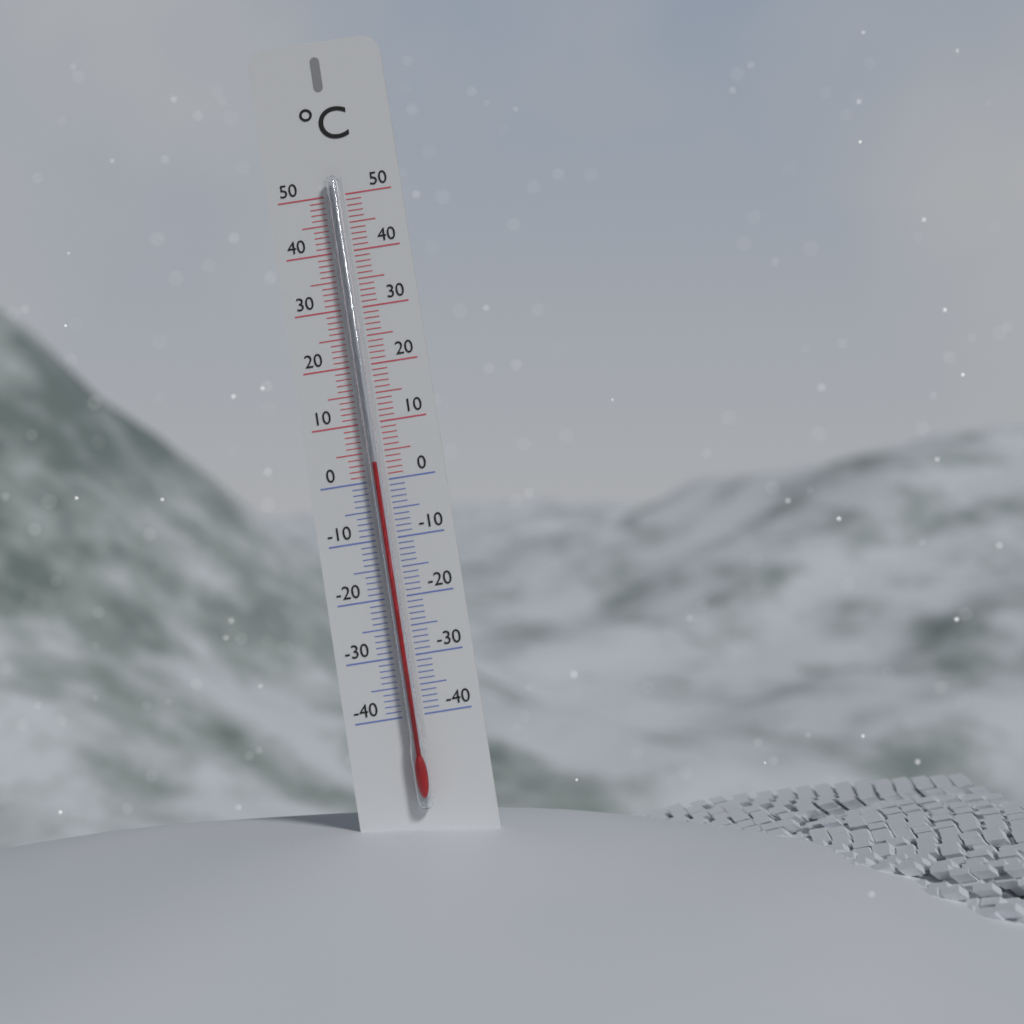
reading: 3 °C
